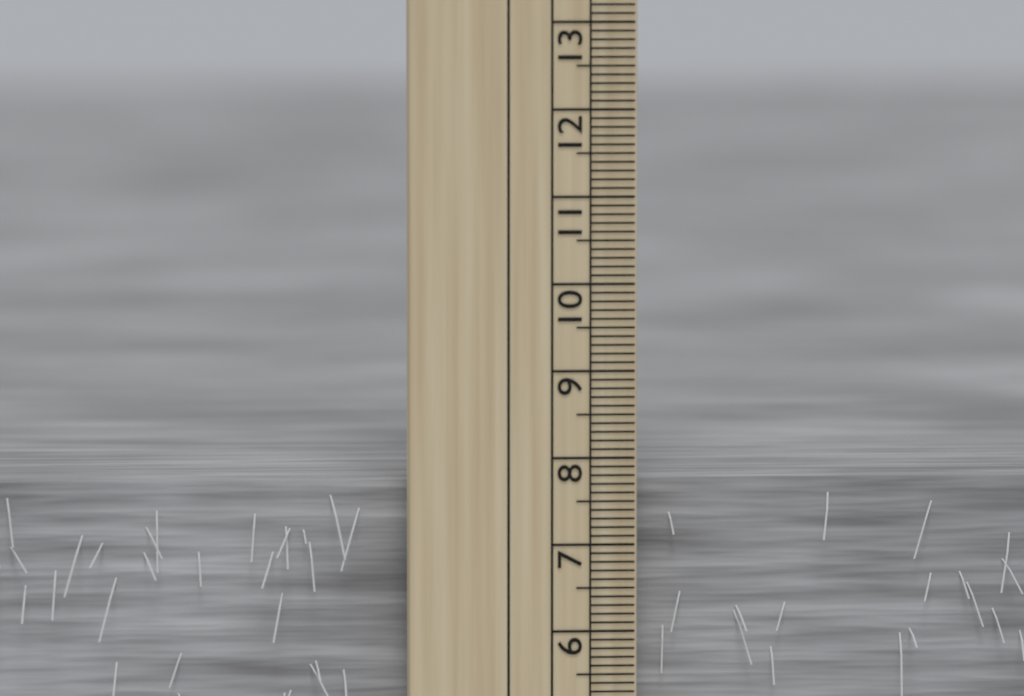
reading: 7.7 cm
